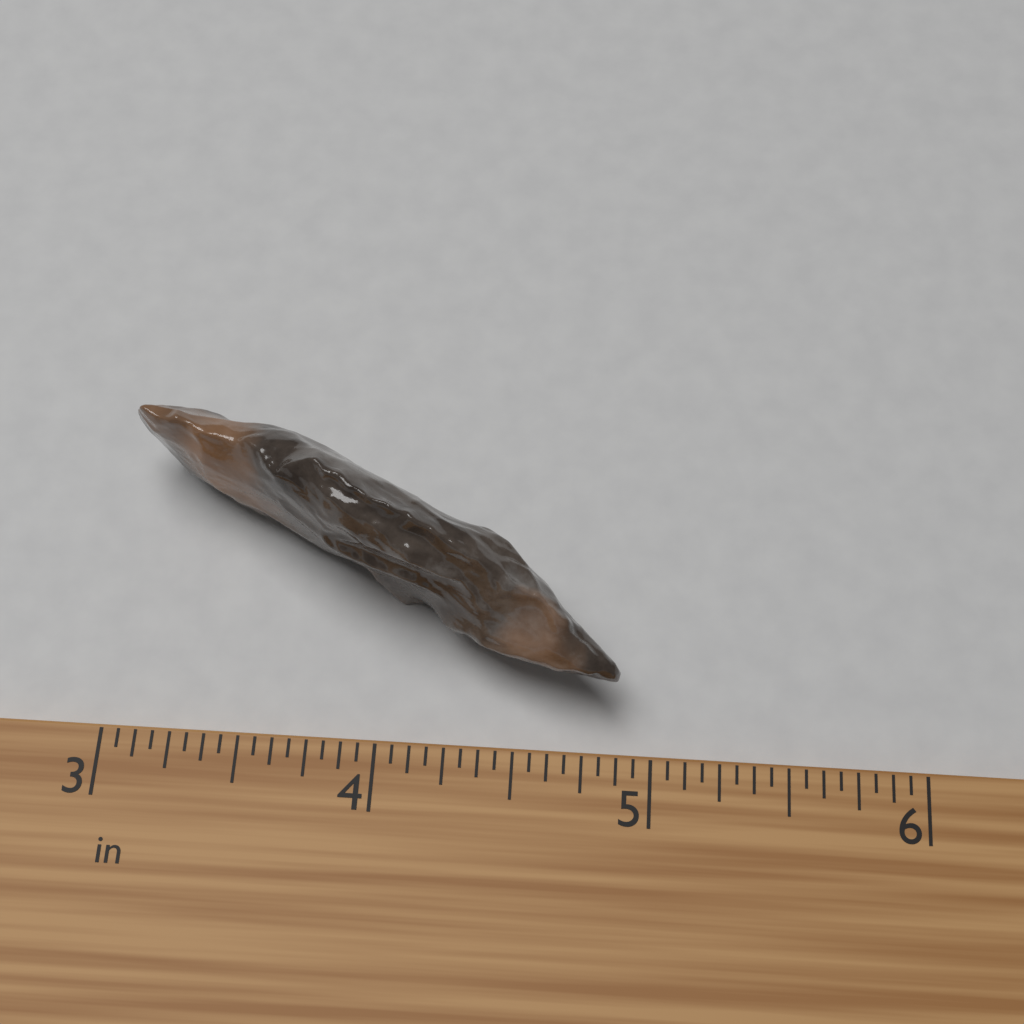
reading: 4.8750 in
